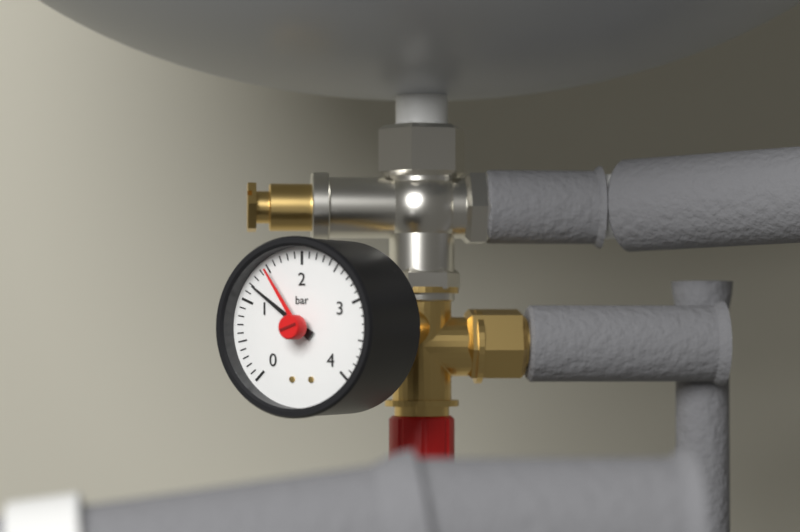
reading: 1.2 bar
